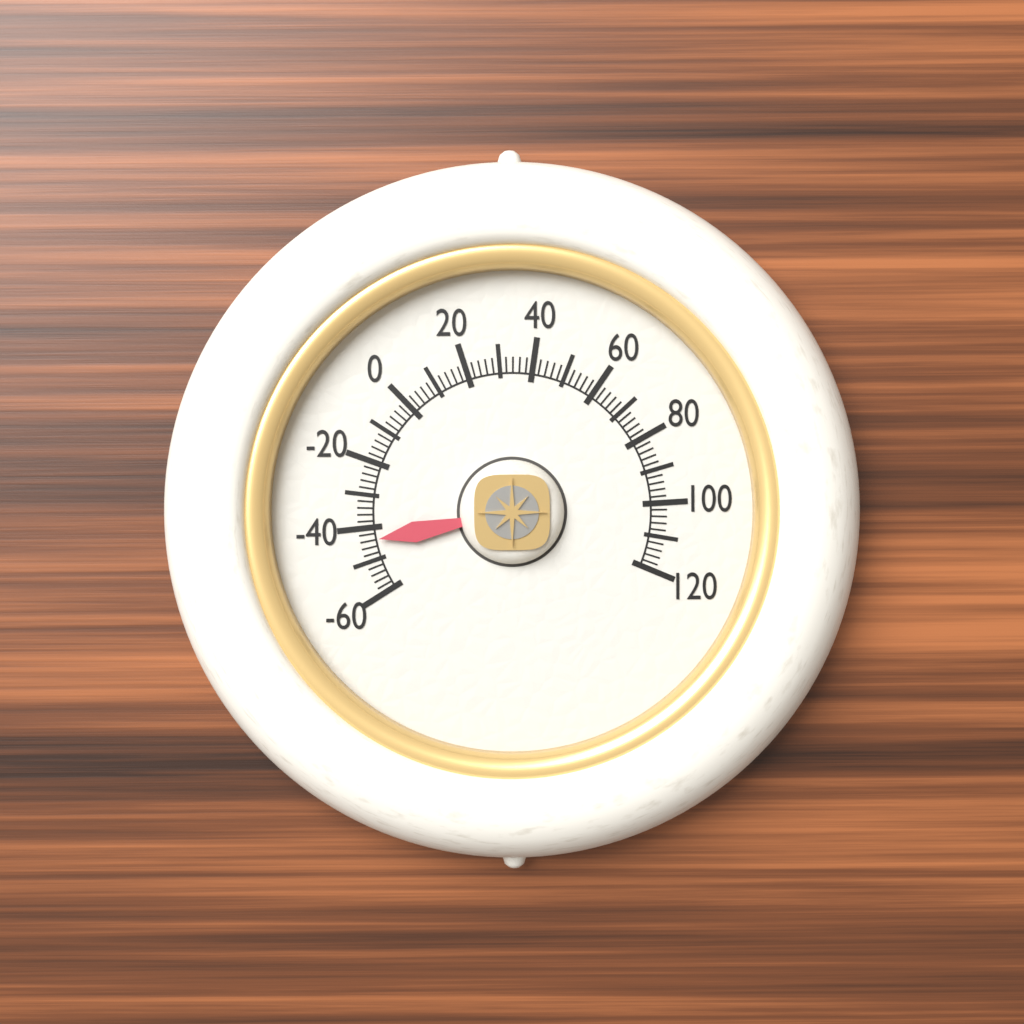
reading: -44 (no unit)
